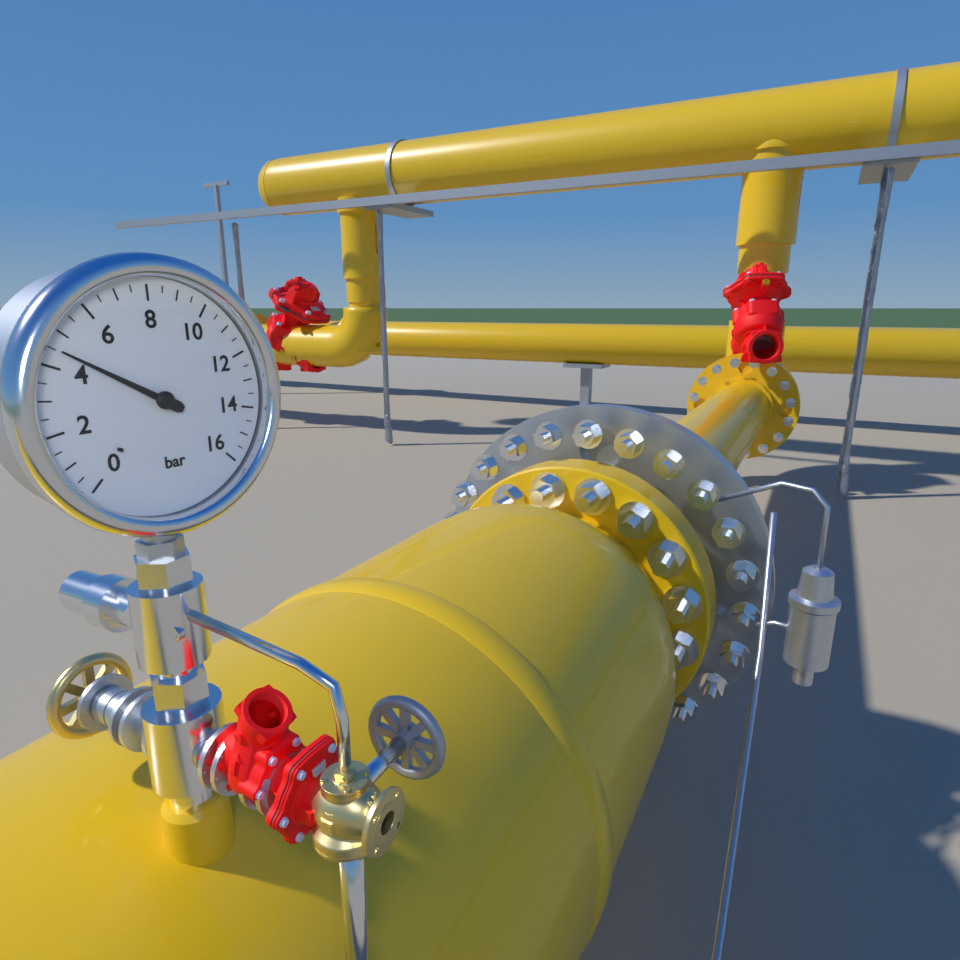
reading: 4.5 bar
